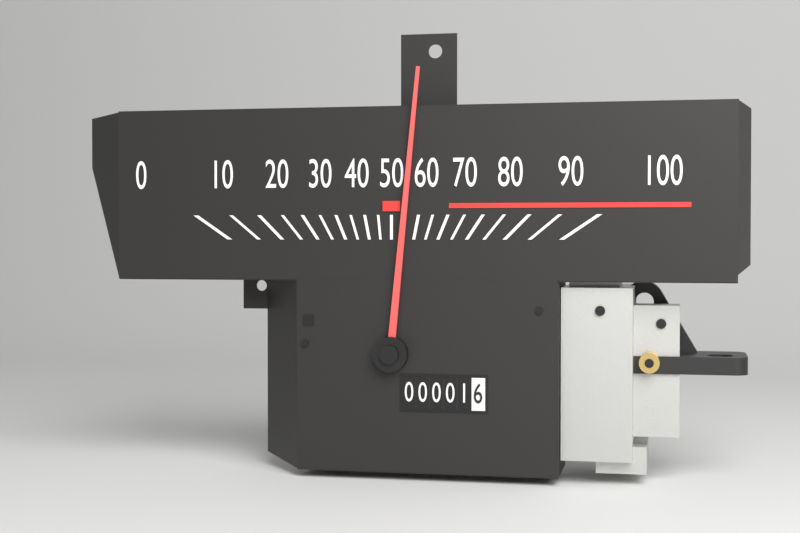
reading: 55 (no unit)
